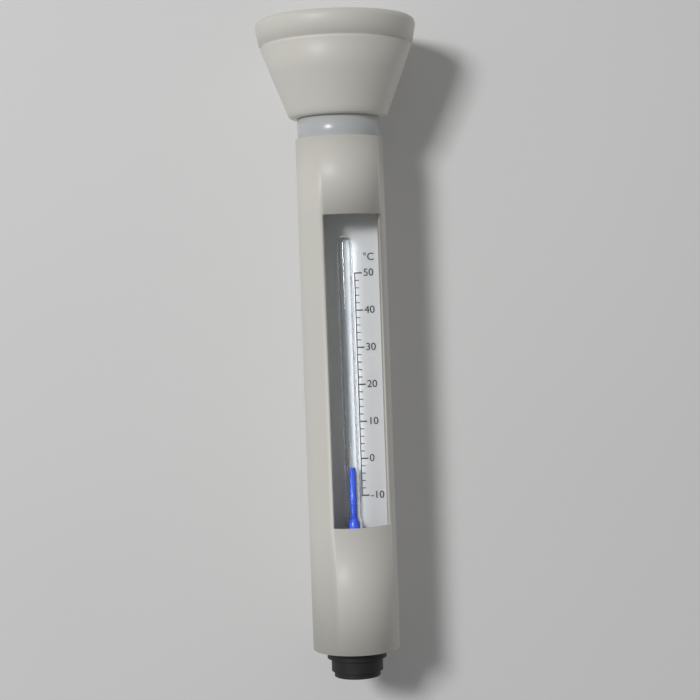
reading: -2 °C
